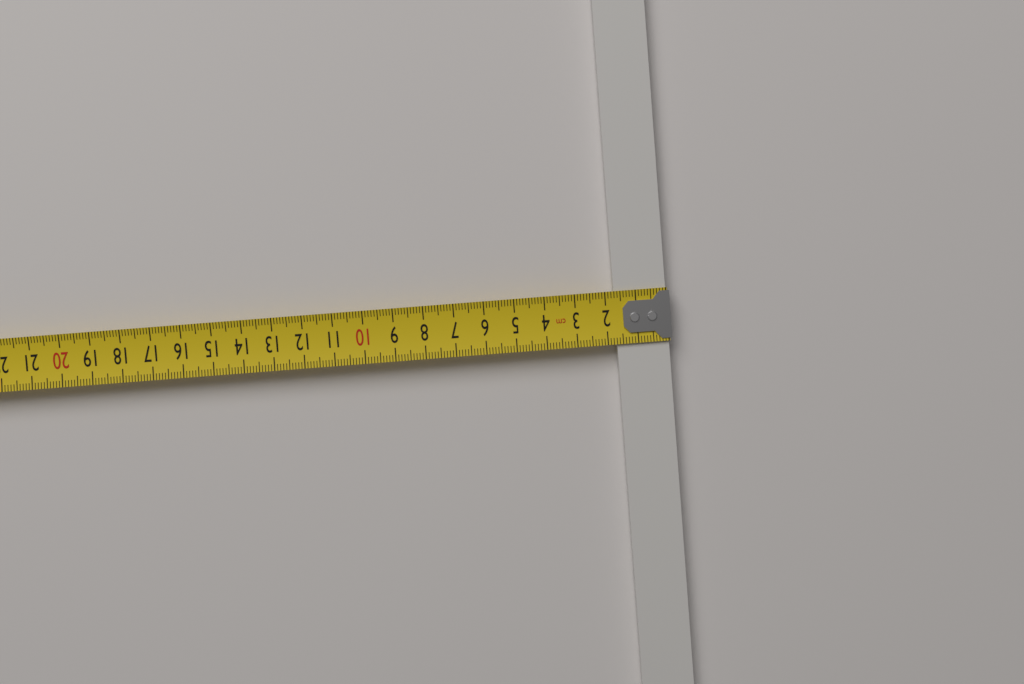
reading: 1.7 cm
